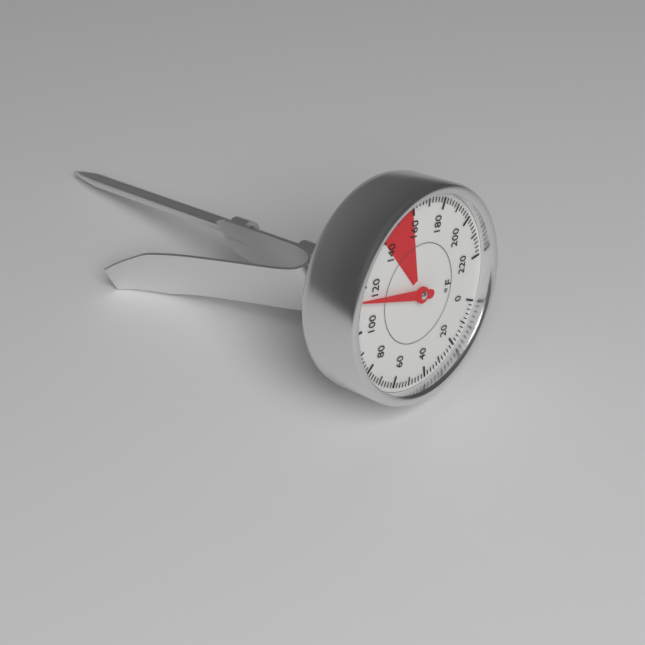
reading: 114 °F
